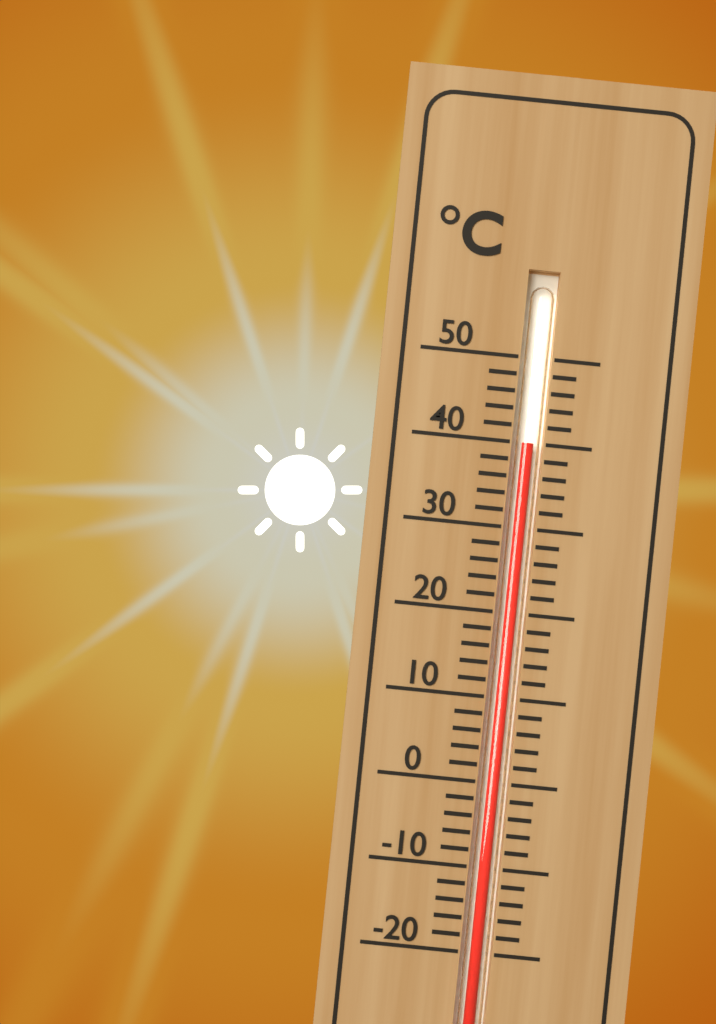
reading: 40 °C
